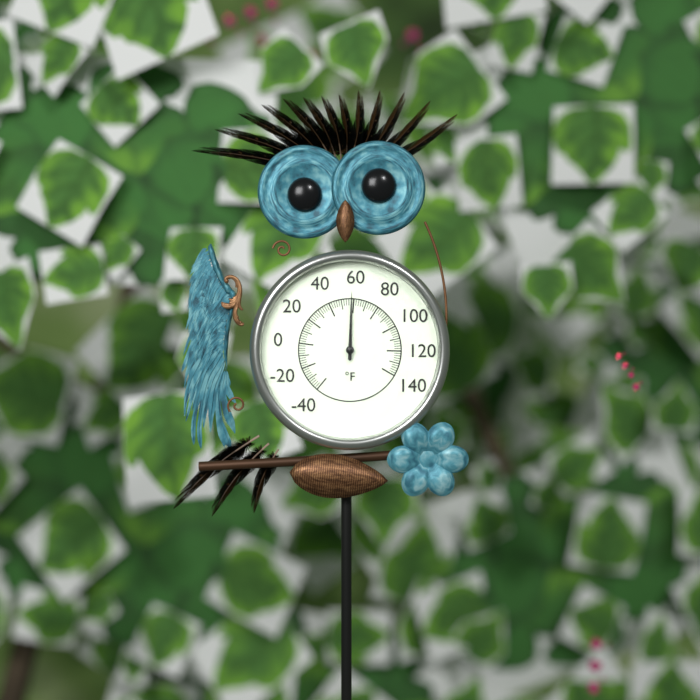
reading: 58 °F
